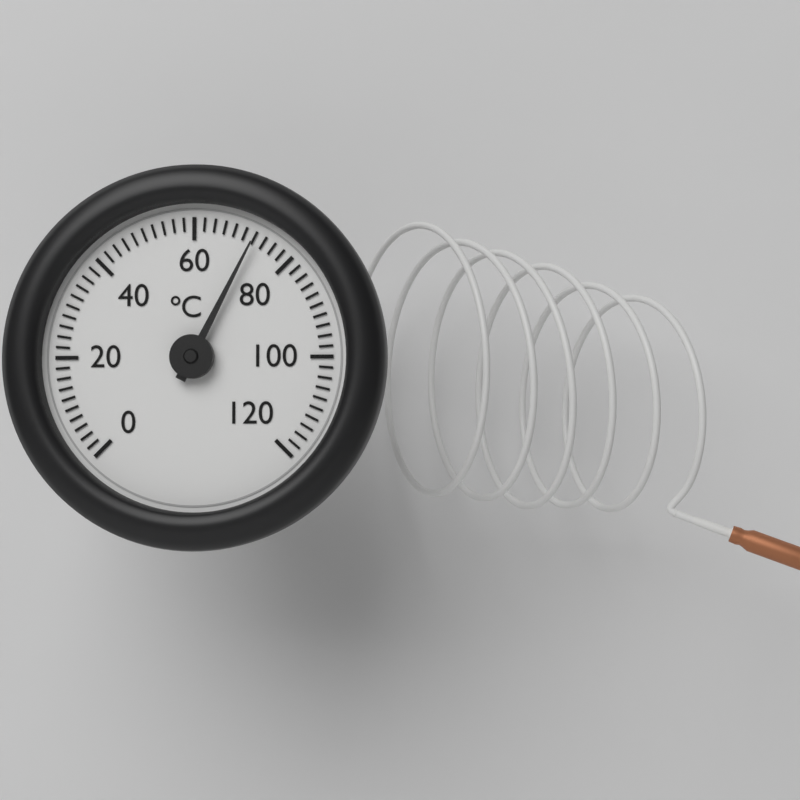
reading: 72 °C
